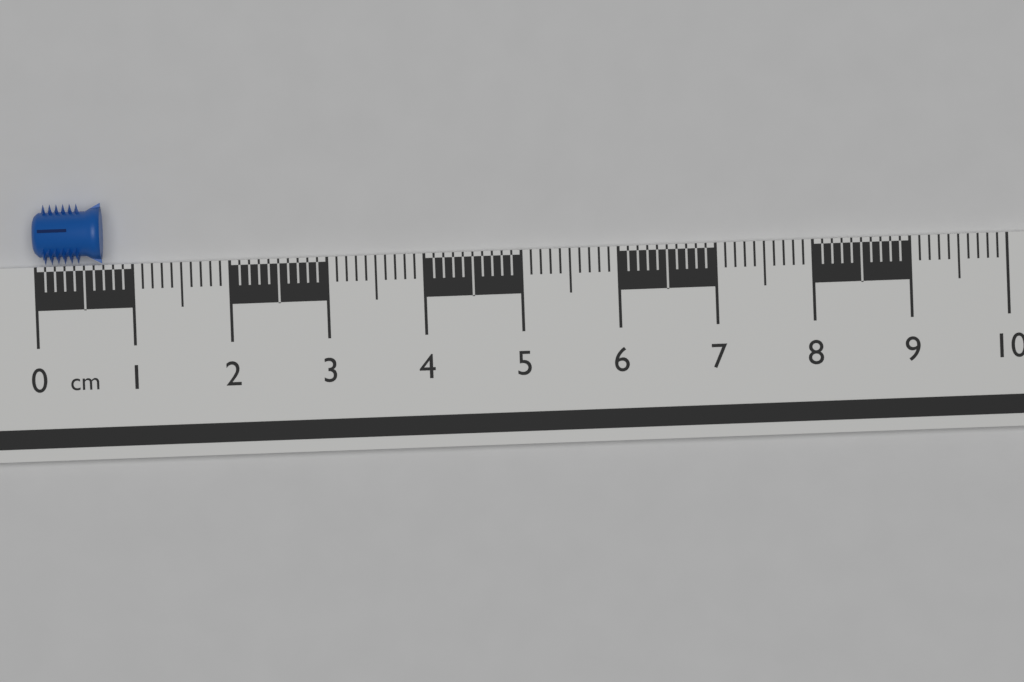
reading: 0.7 cm
